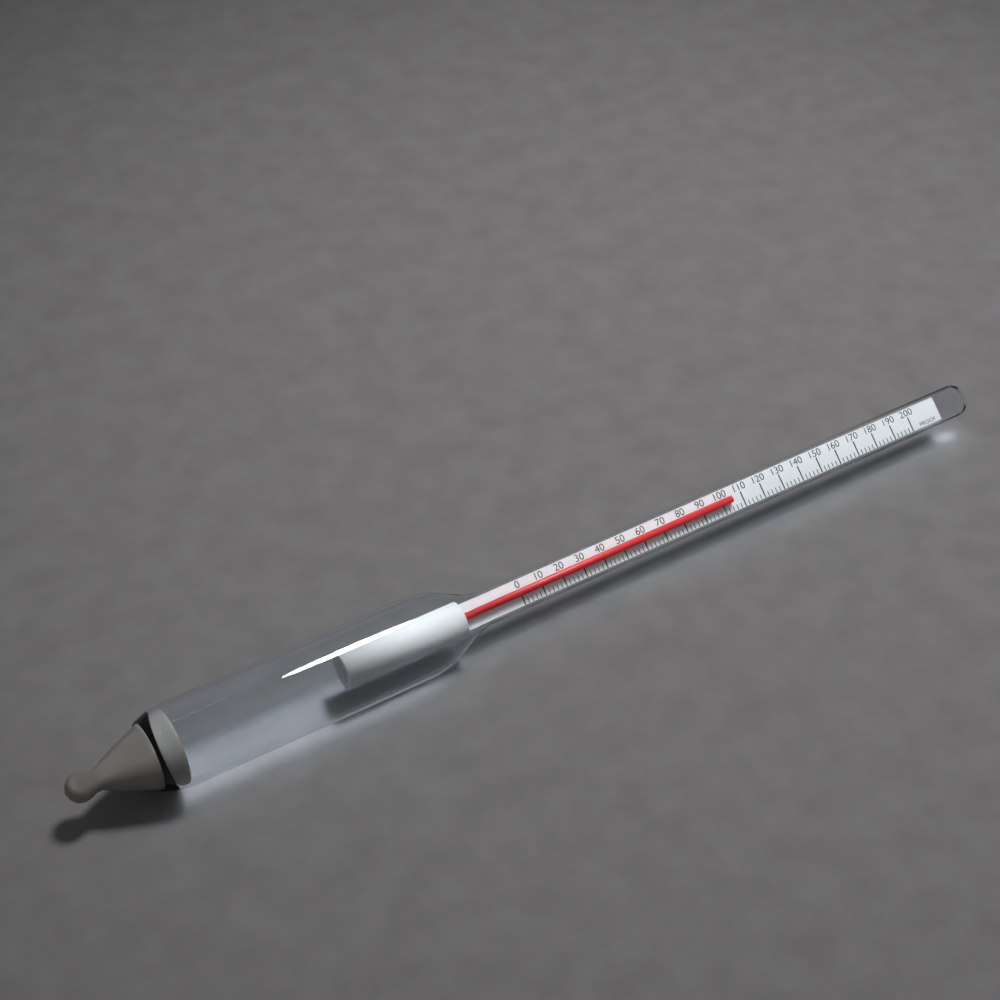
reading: 104 proof
